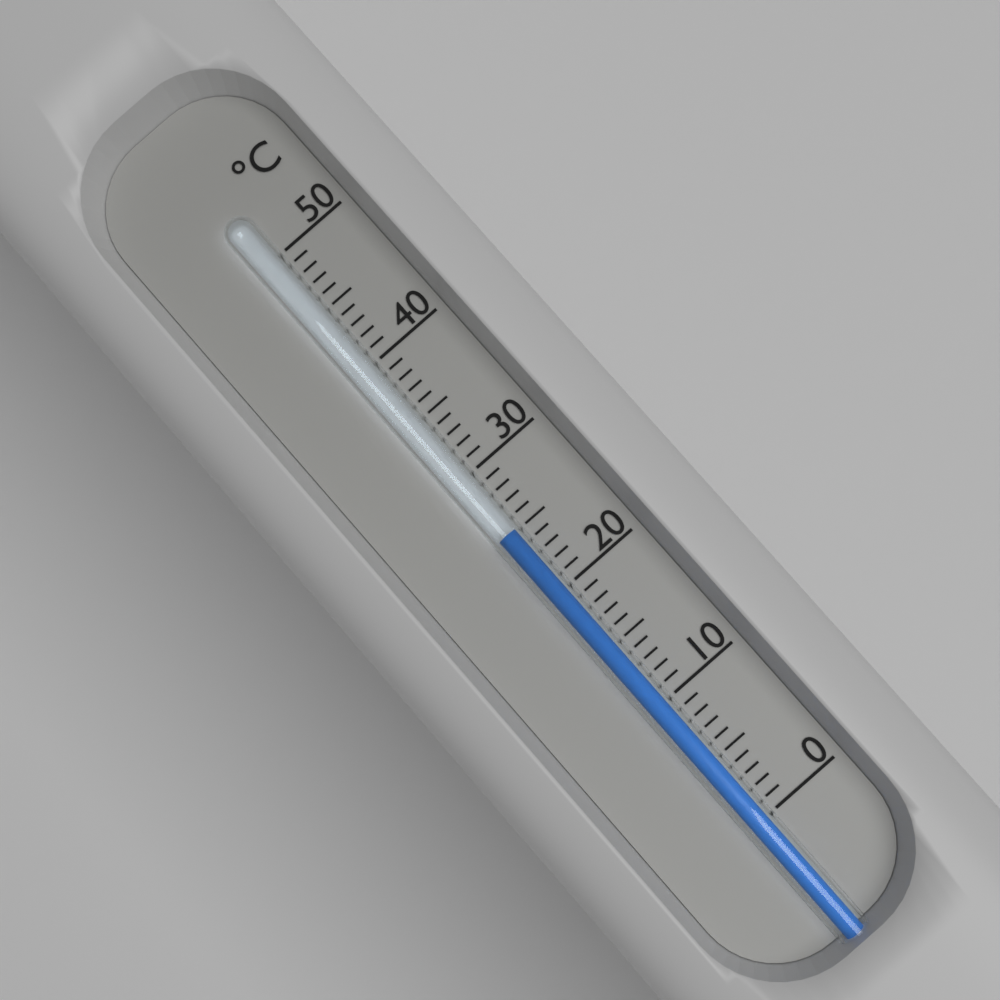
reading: 25 °C
